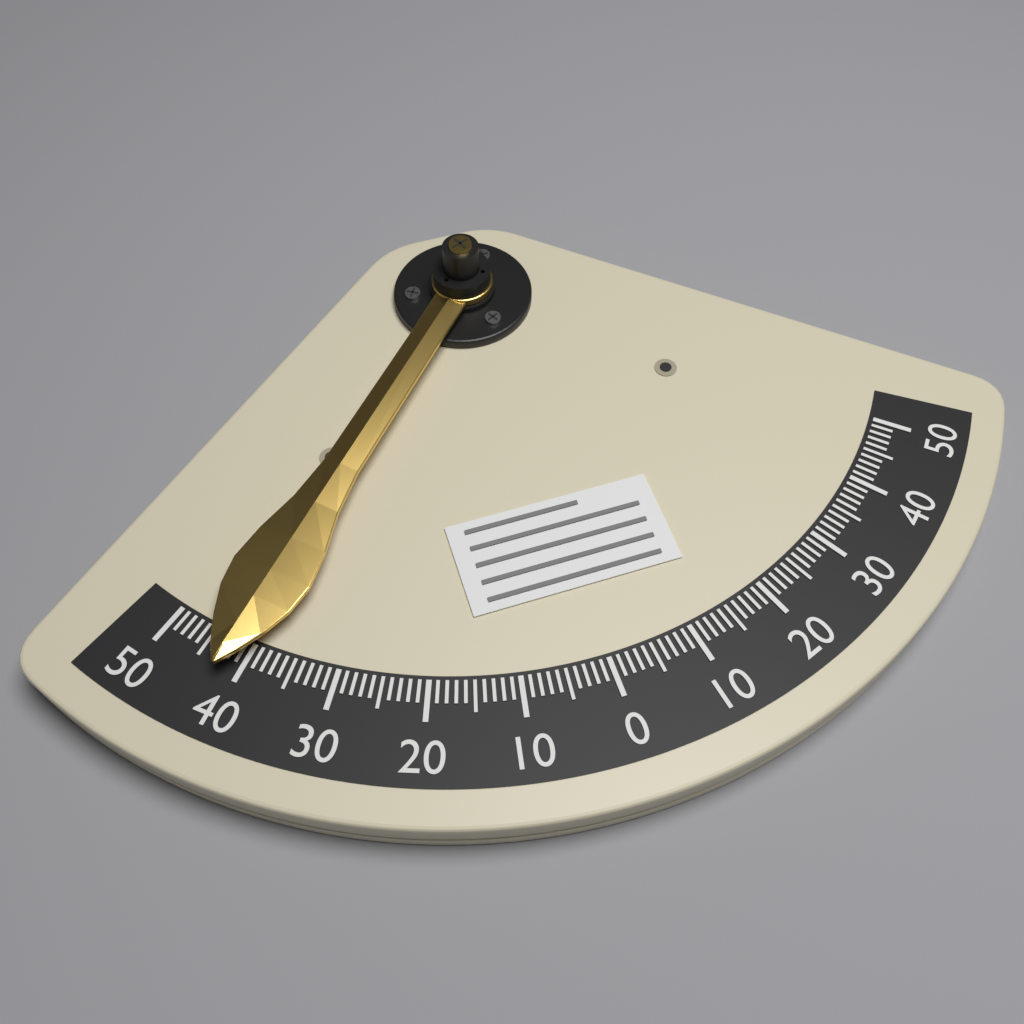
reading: 42 (no unit)
